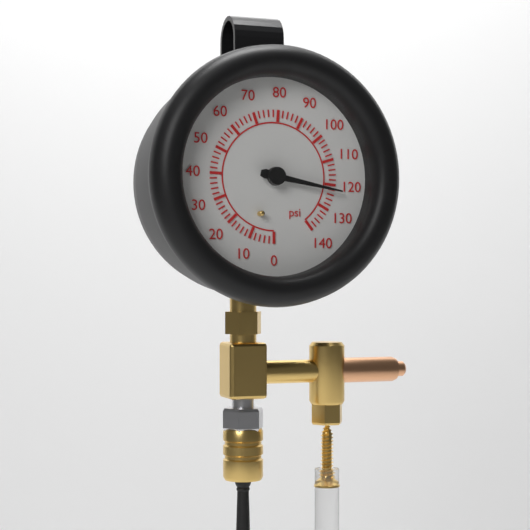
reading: 122 psi
